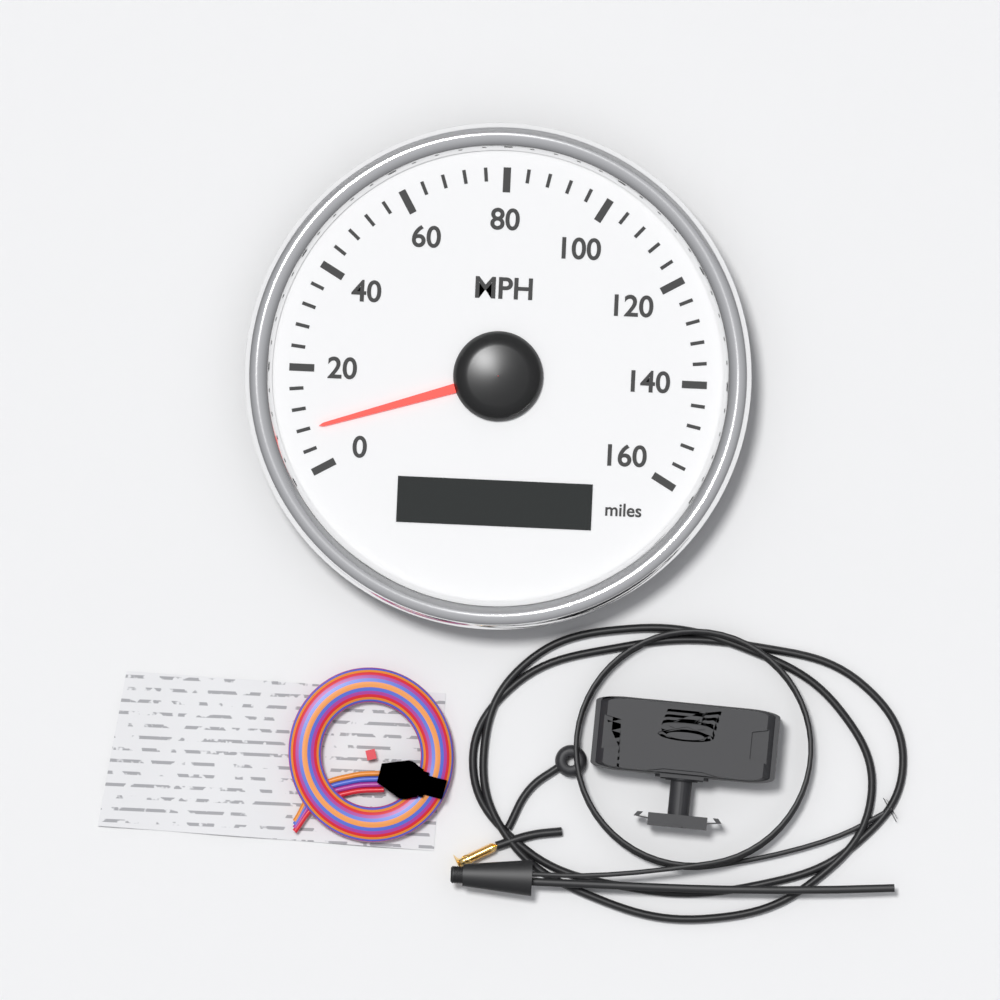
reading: 8 MPH
